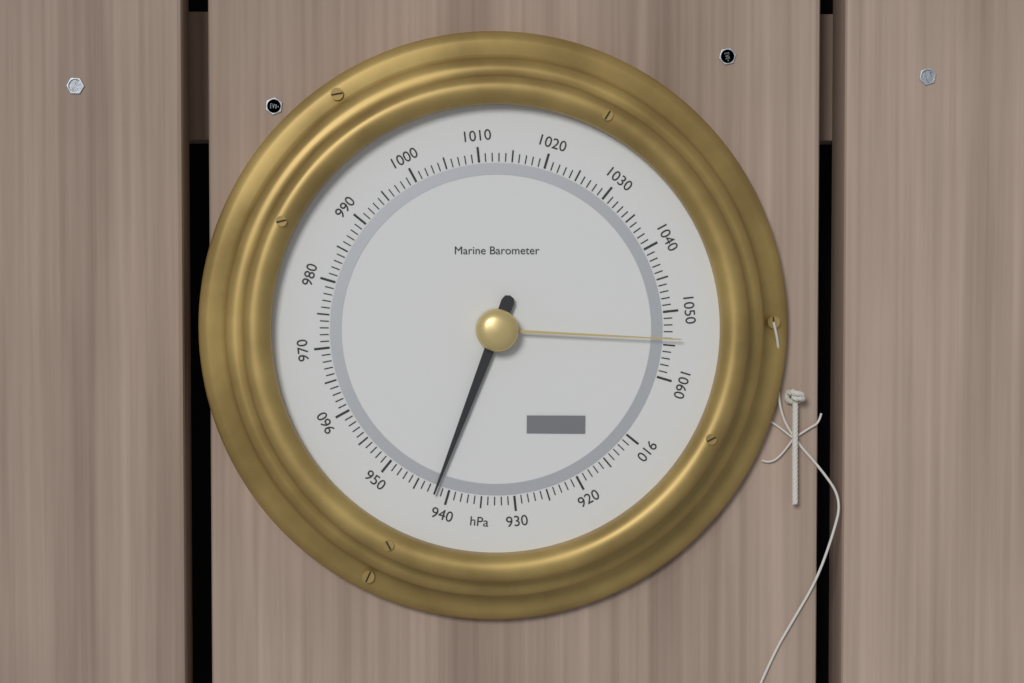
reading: 942 hPa
